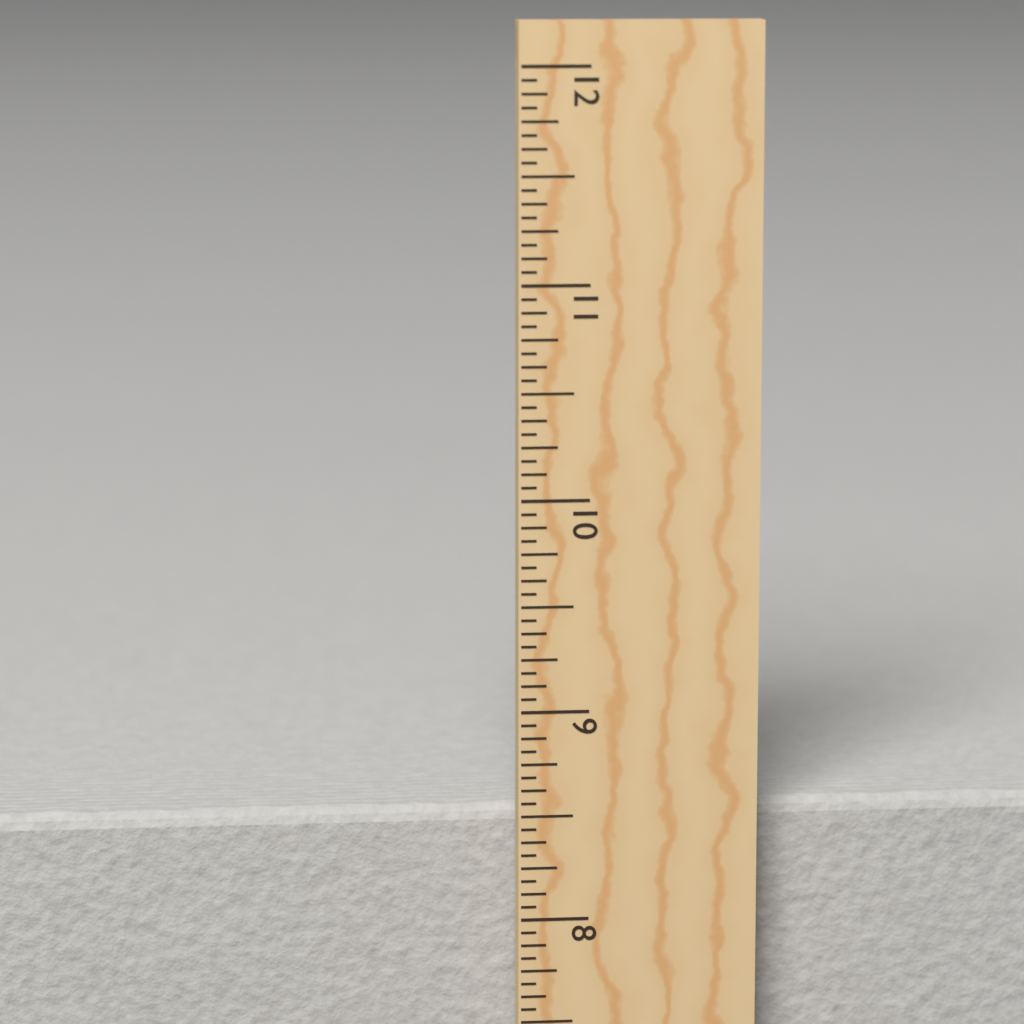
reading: 8.5000 in
